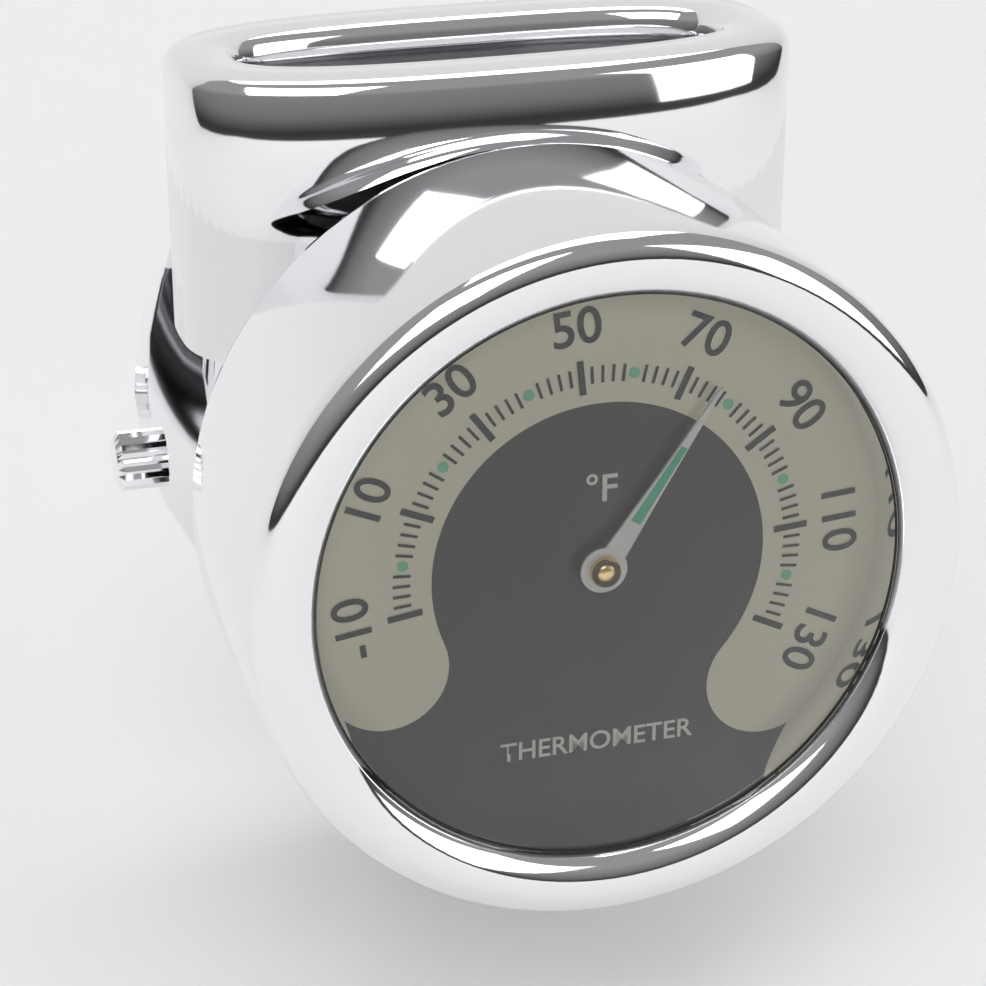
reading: 76 °F
